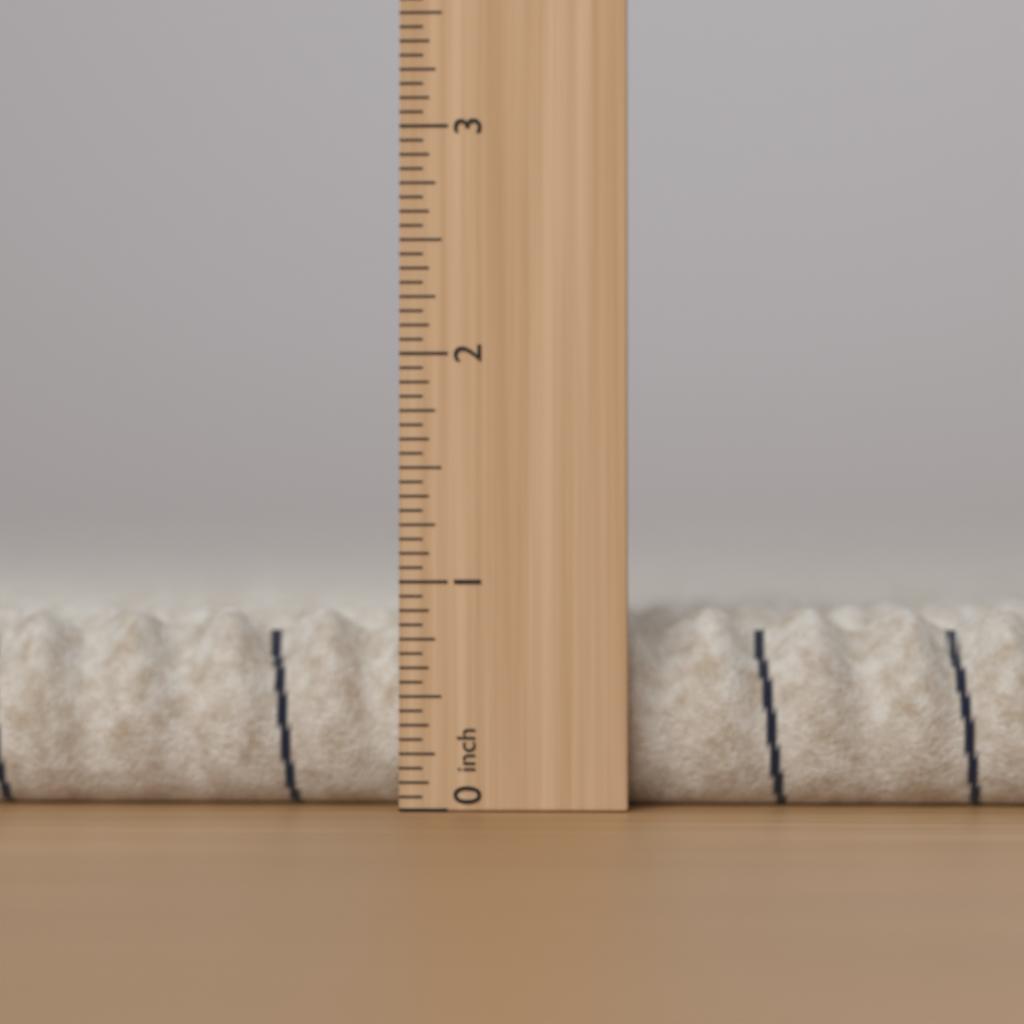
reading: 0.8750 in
